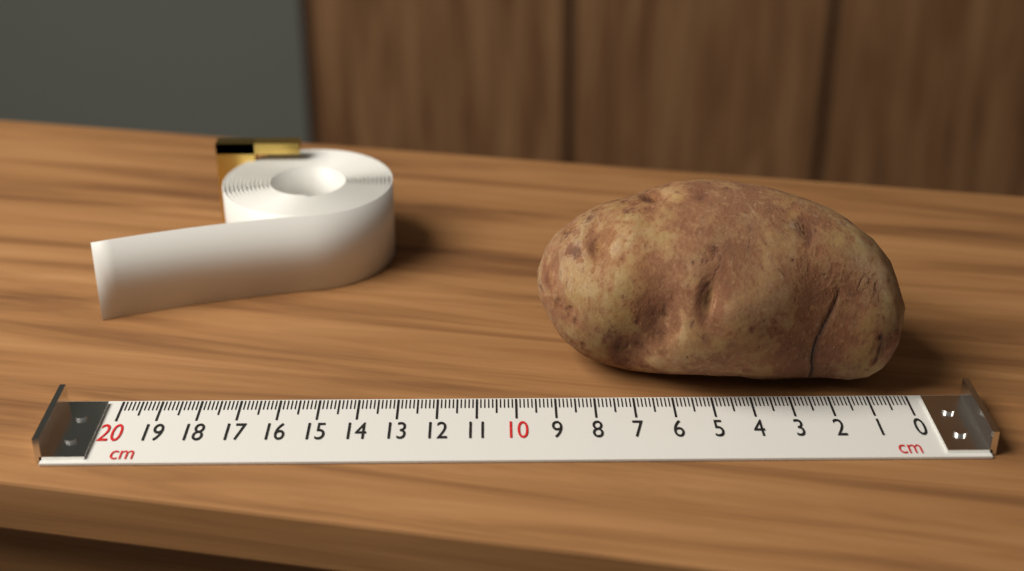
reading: 9.4 cm
